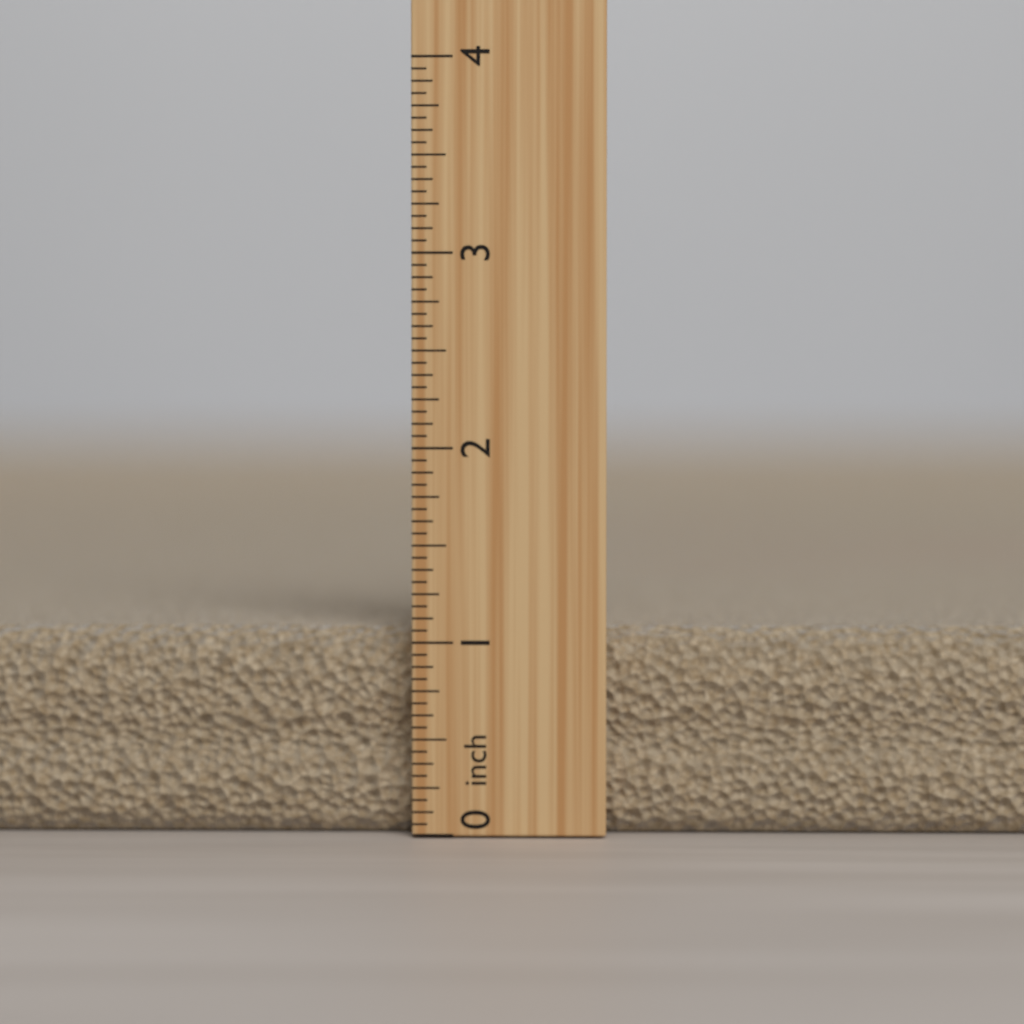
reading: 1.0625 inch
